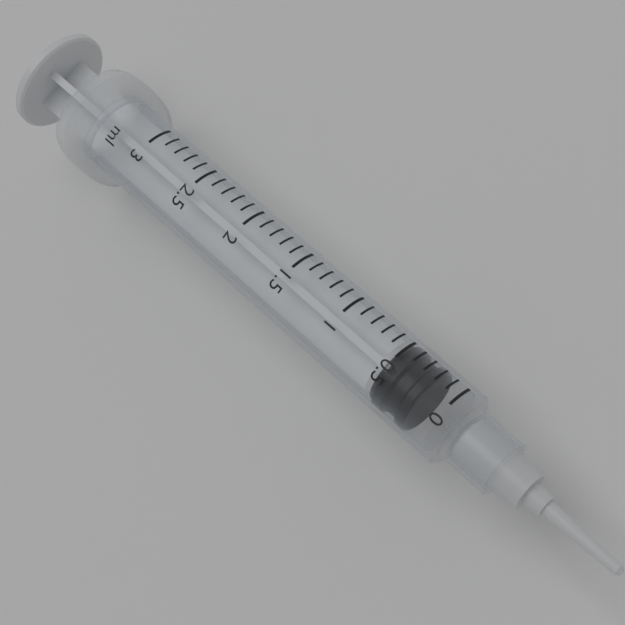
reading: 0.2 ml
